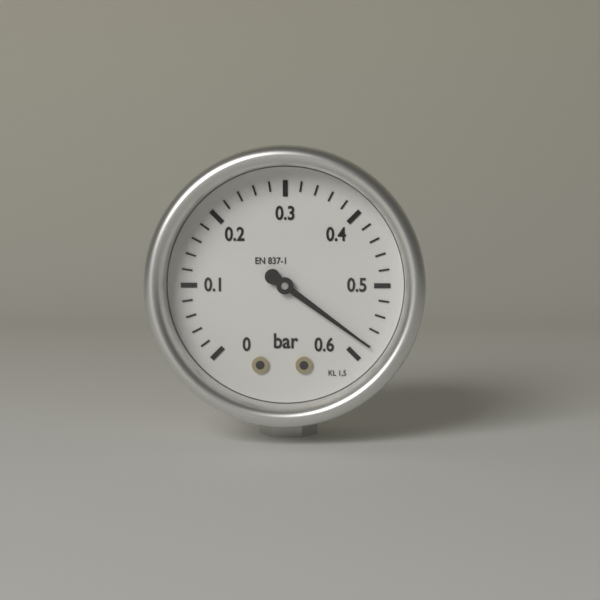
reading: 0.58 bar
